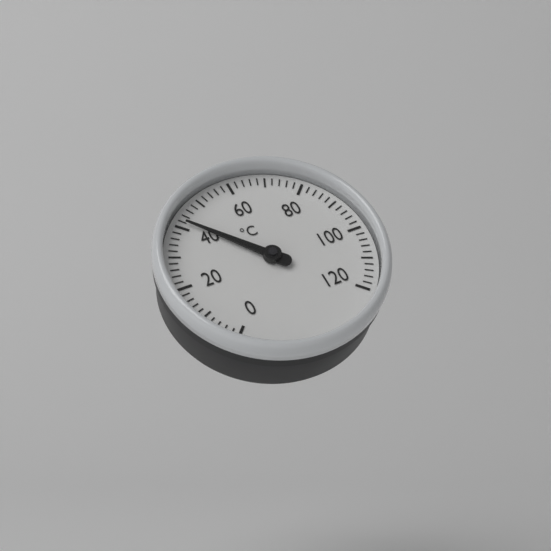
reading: 42 °C
